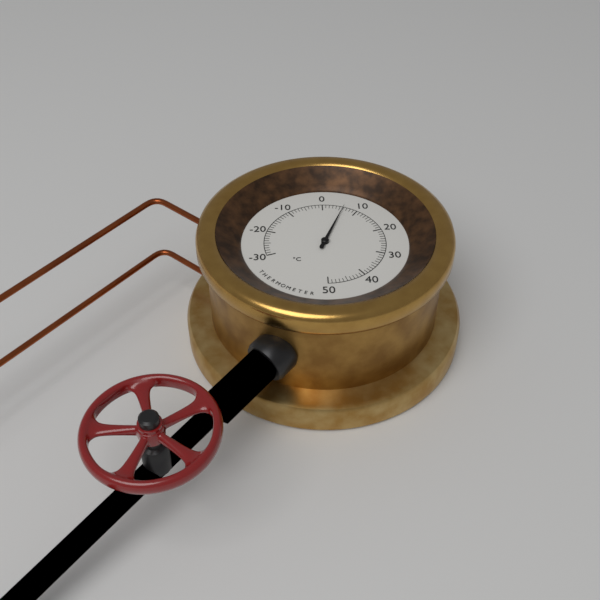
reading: 6 °C
